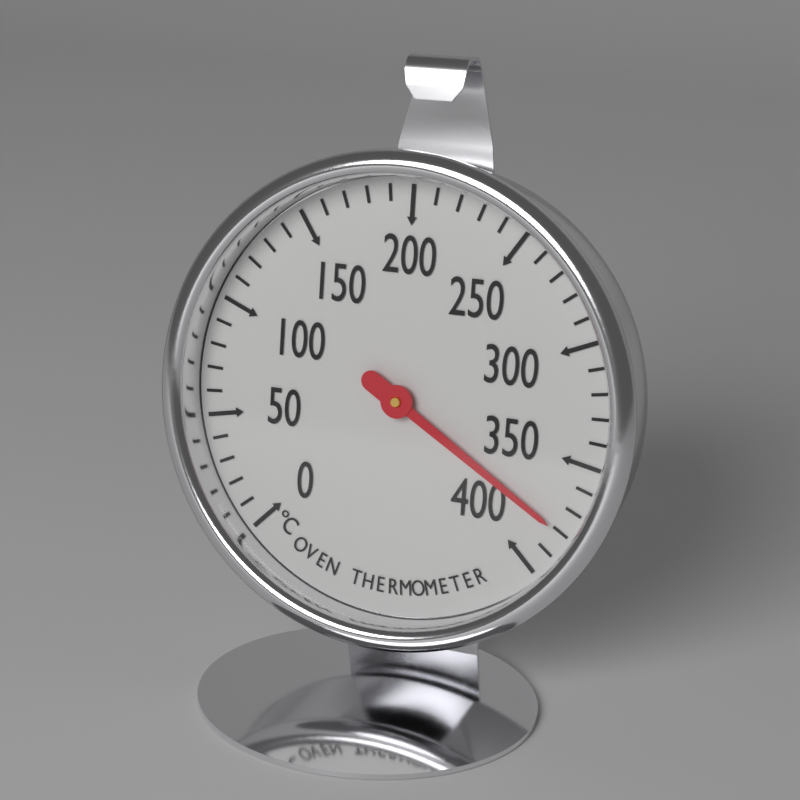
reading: 380 °C
